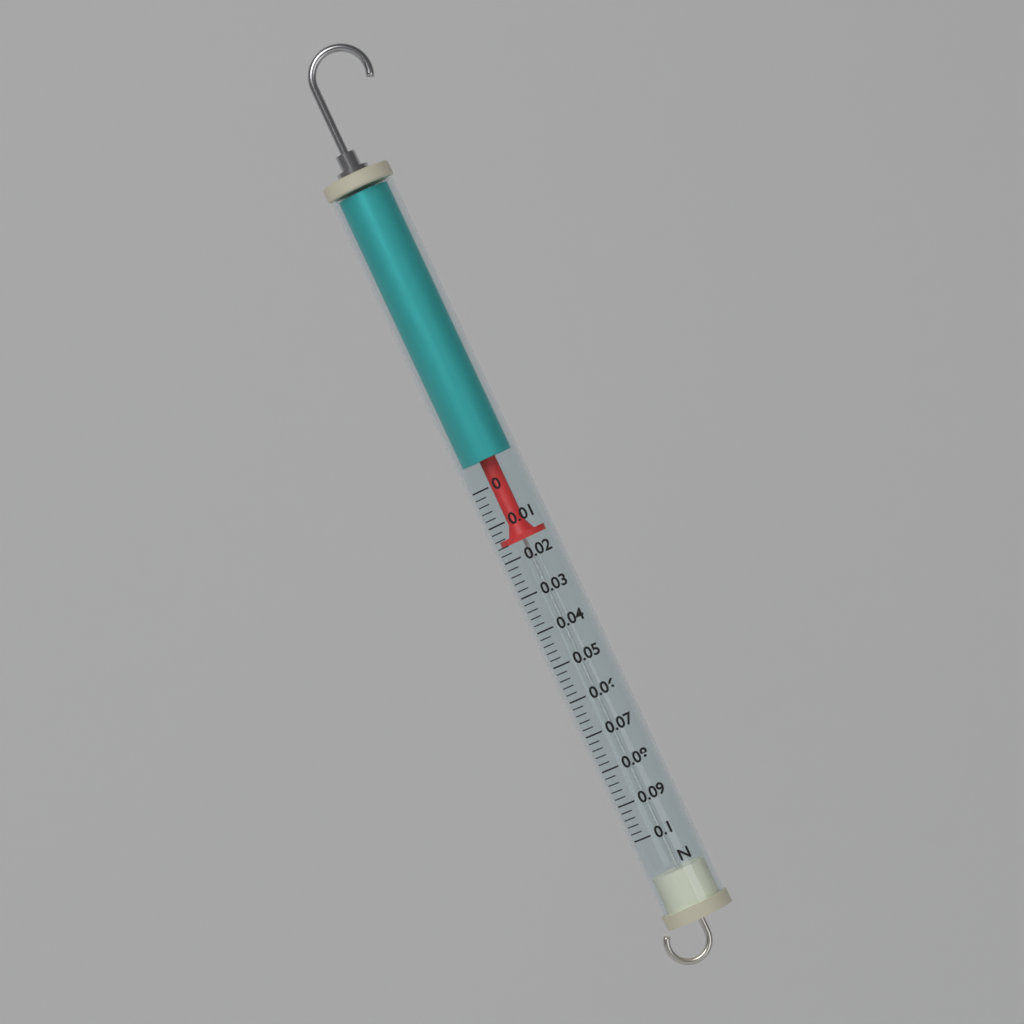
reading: 0.016 N
